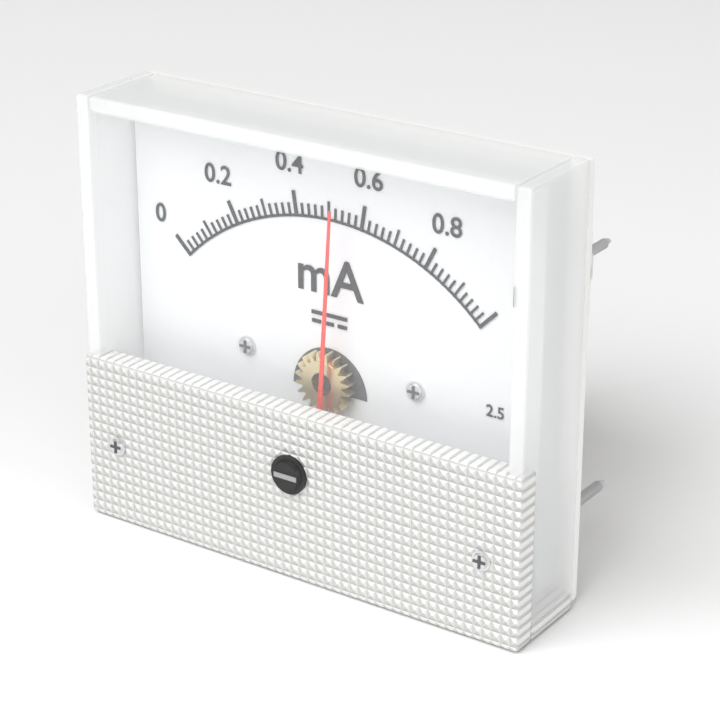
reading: 0.54 mA
